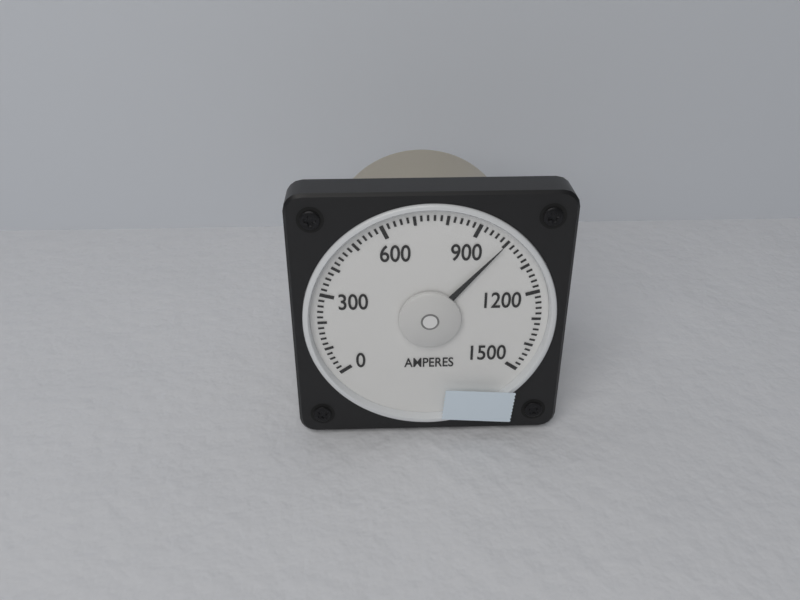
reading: 1000 A
